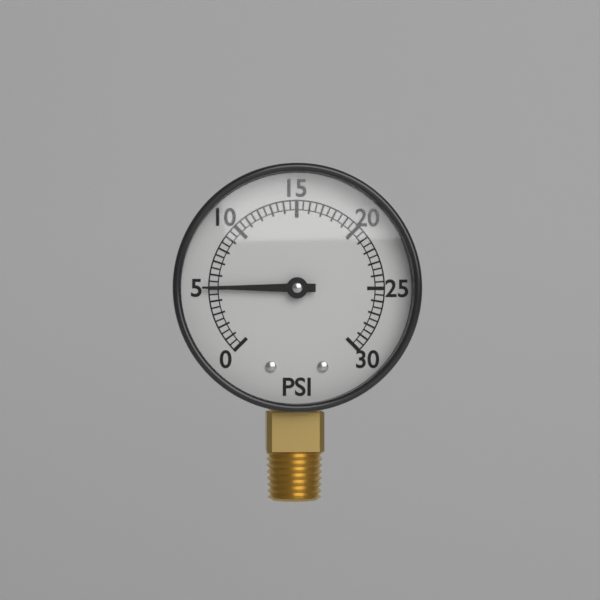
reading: 5.0 psi
